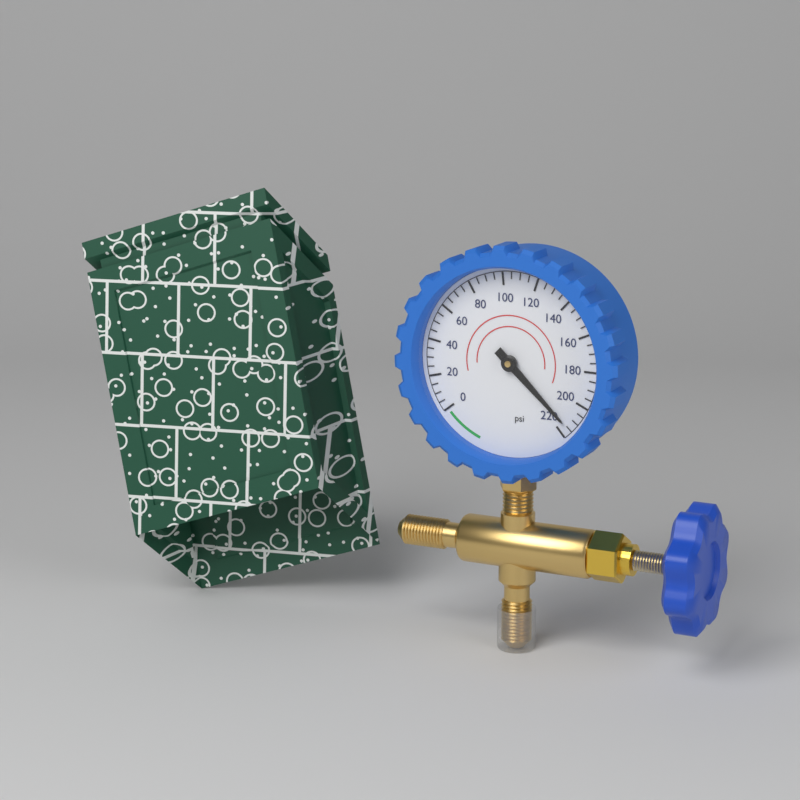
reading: 215 psi
